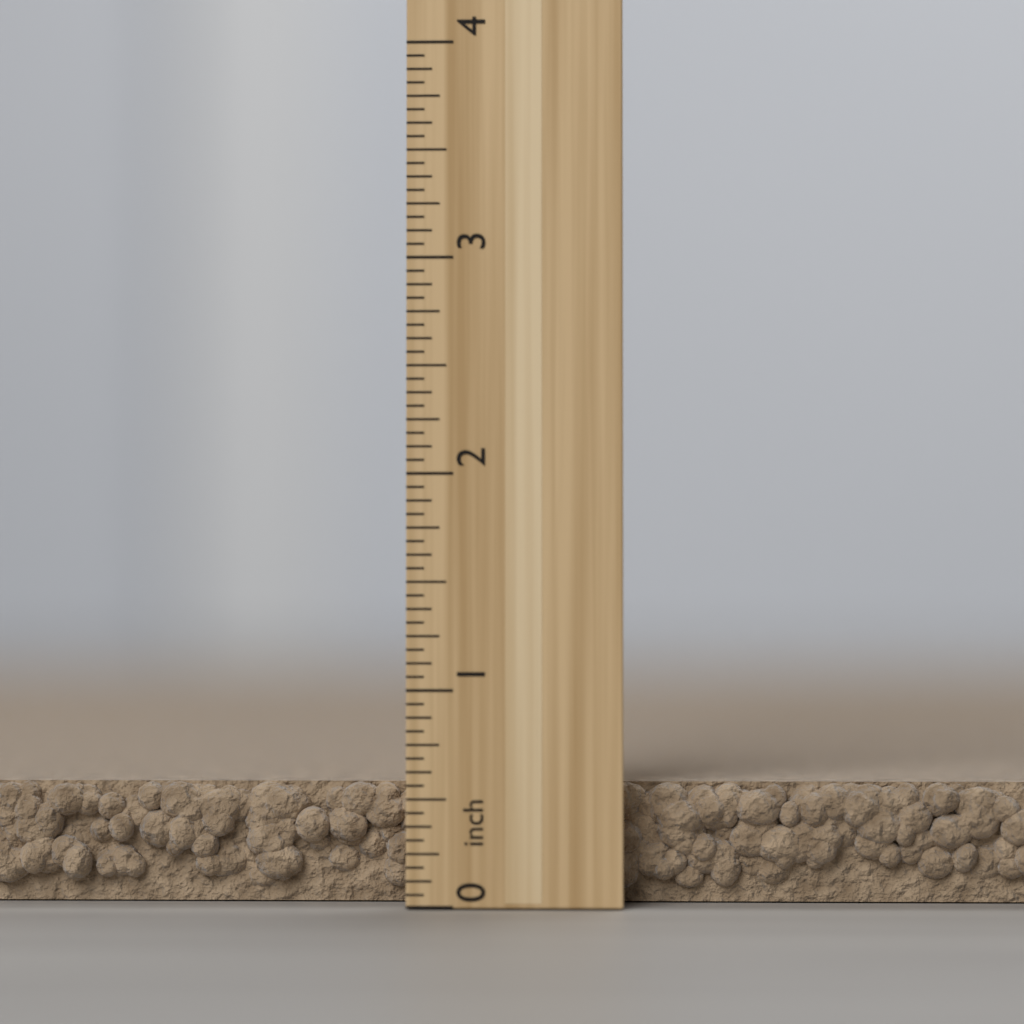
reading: 0.5625 inch
